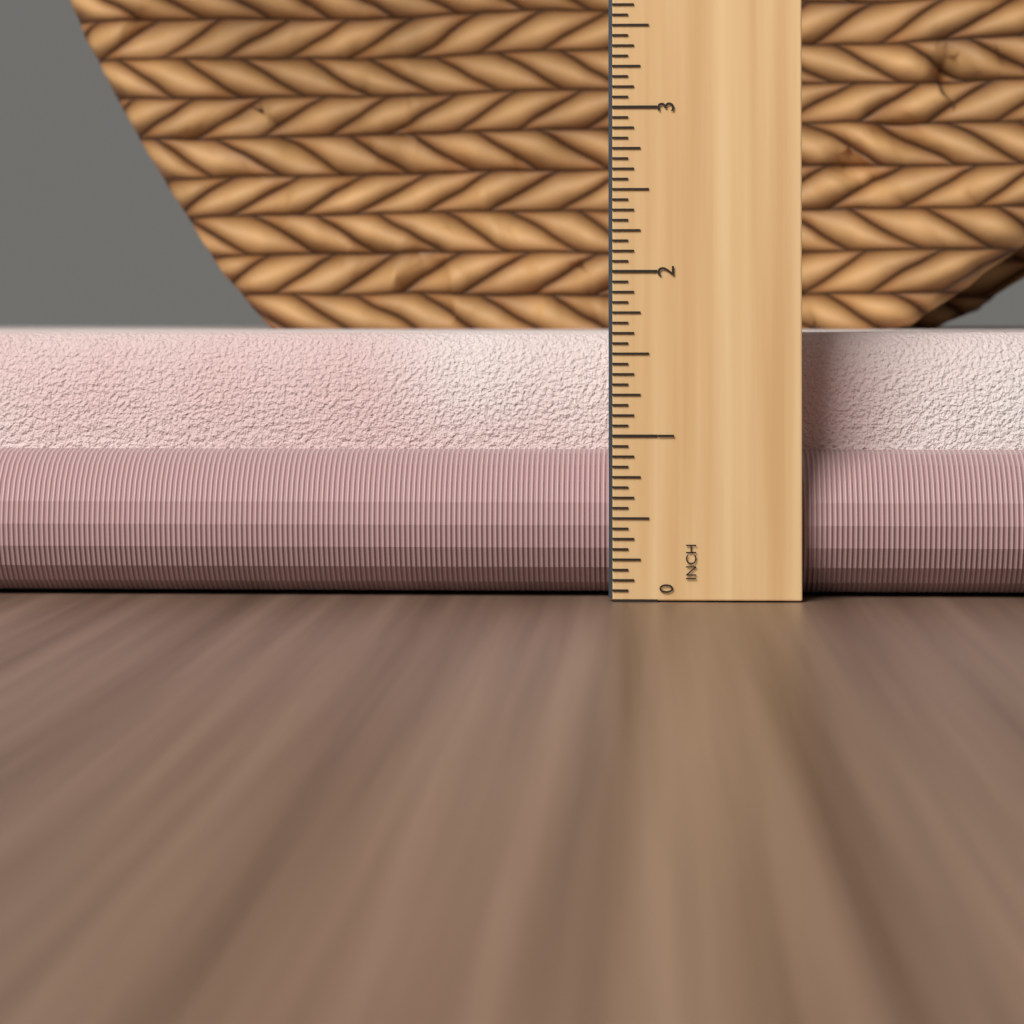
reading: 1.6250 in
